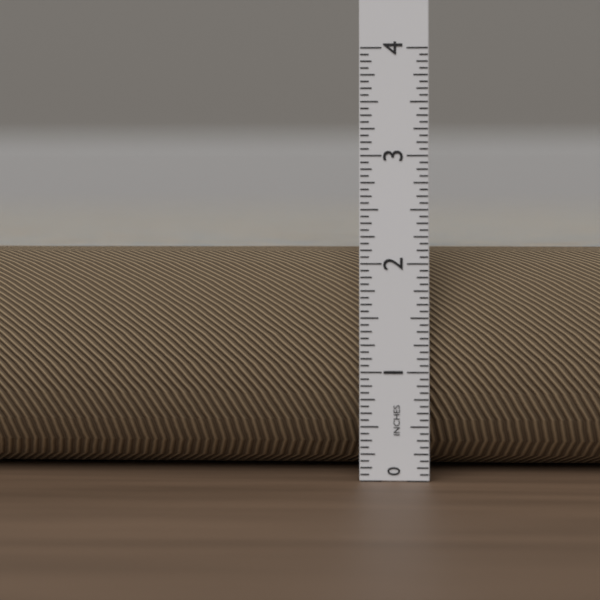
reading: 2.1250 in
